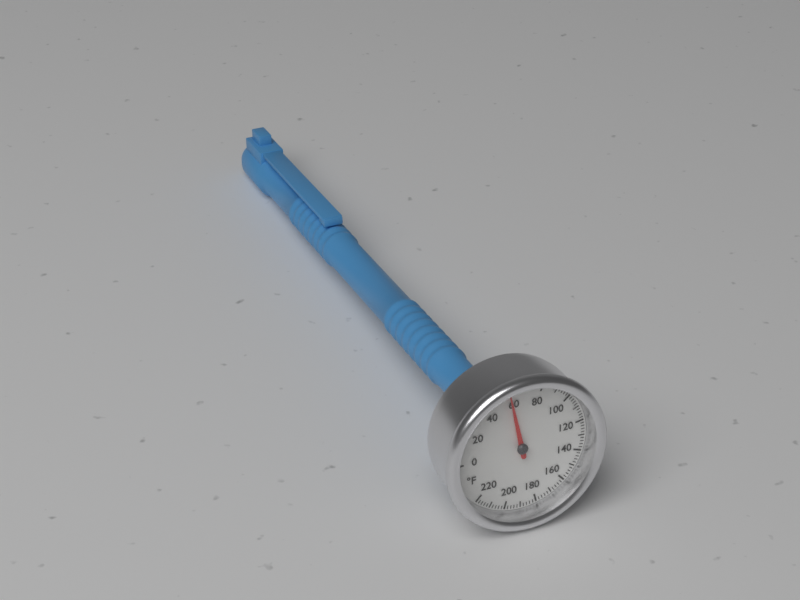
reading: 58 °F
